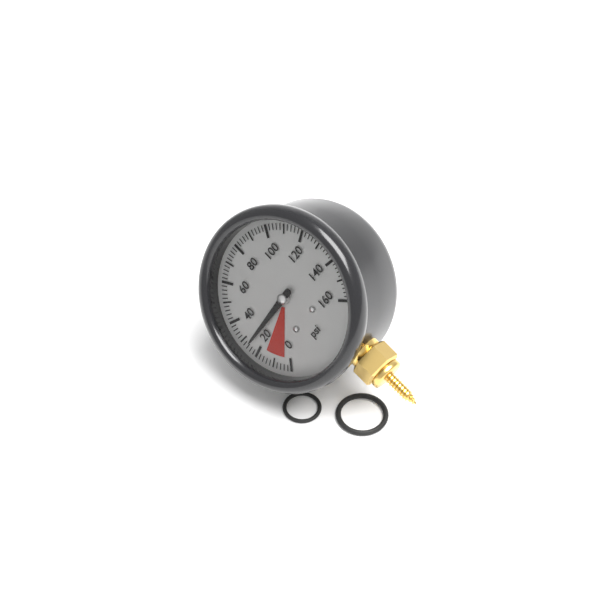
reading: 26 psi
